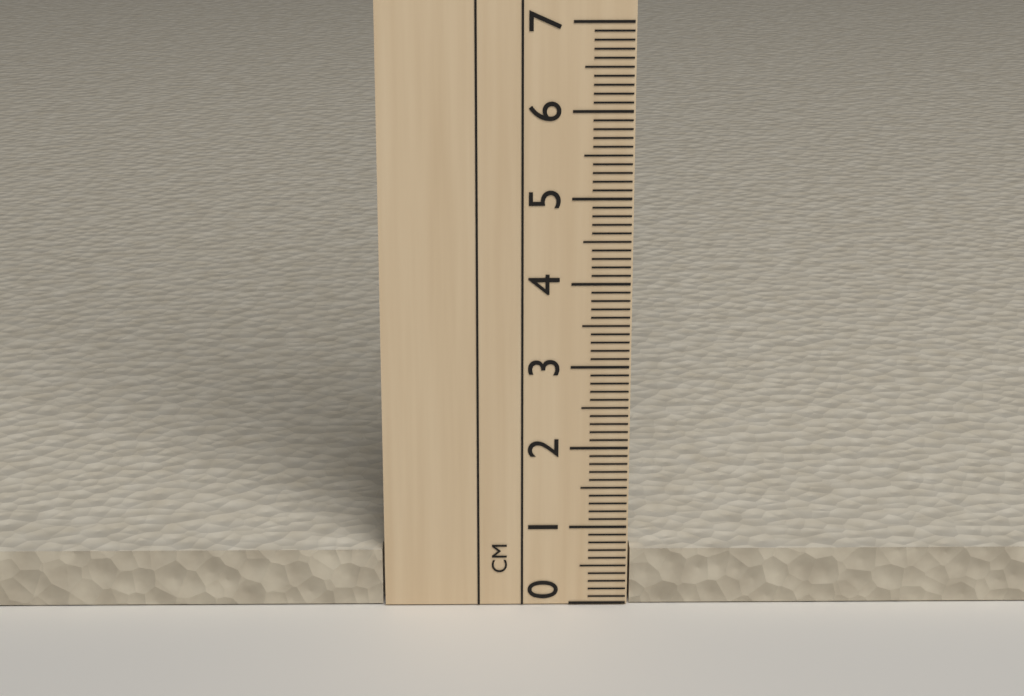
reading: 0.7 cm
